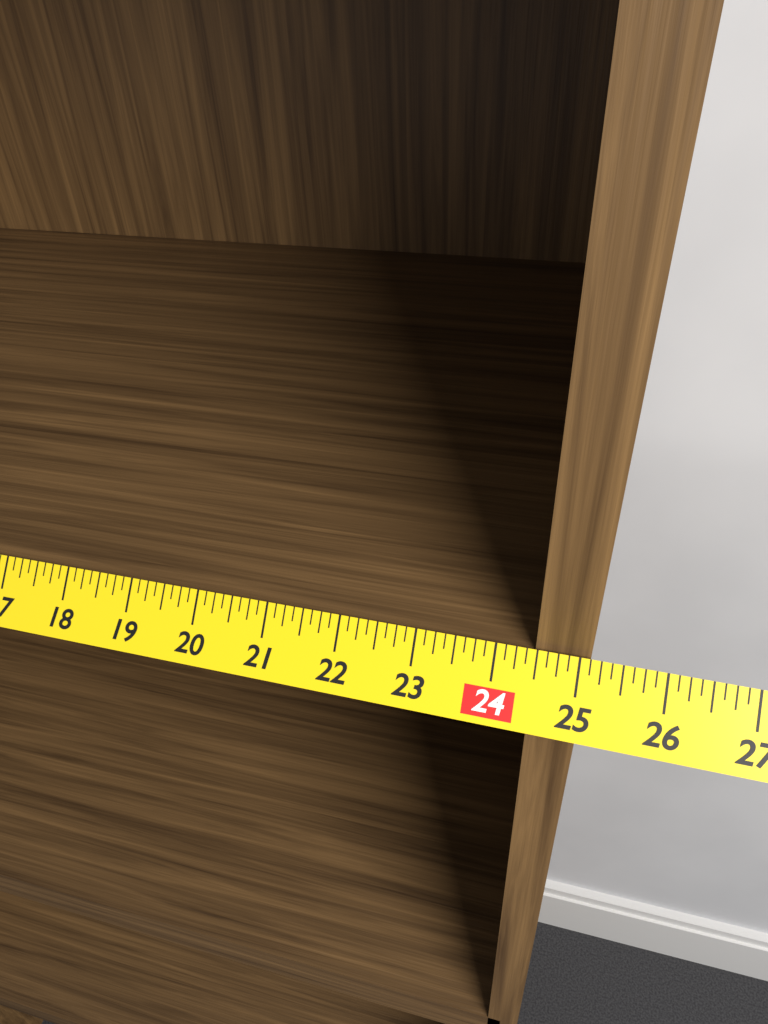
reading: 25.125 in
